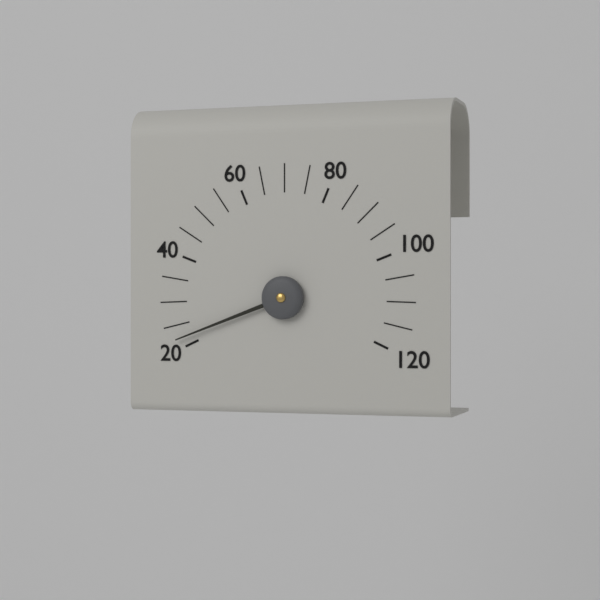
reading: 22 (no unit)
